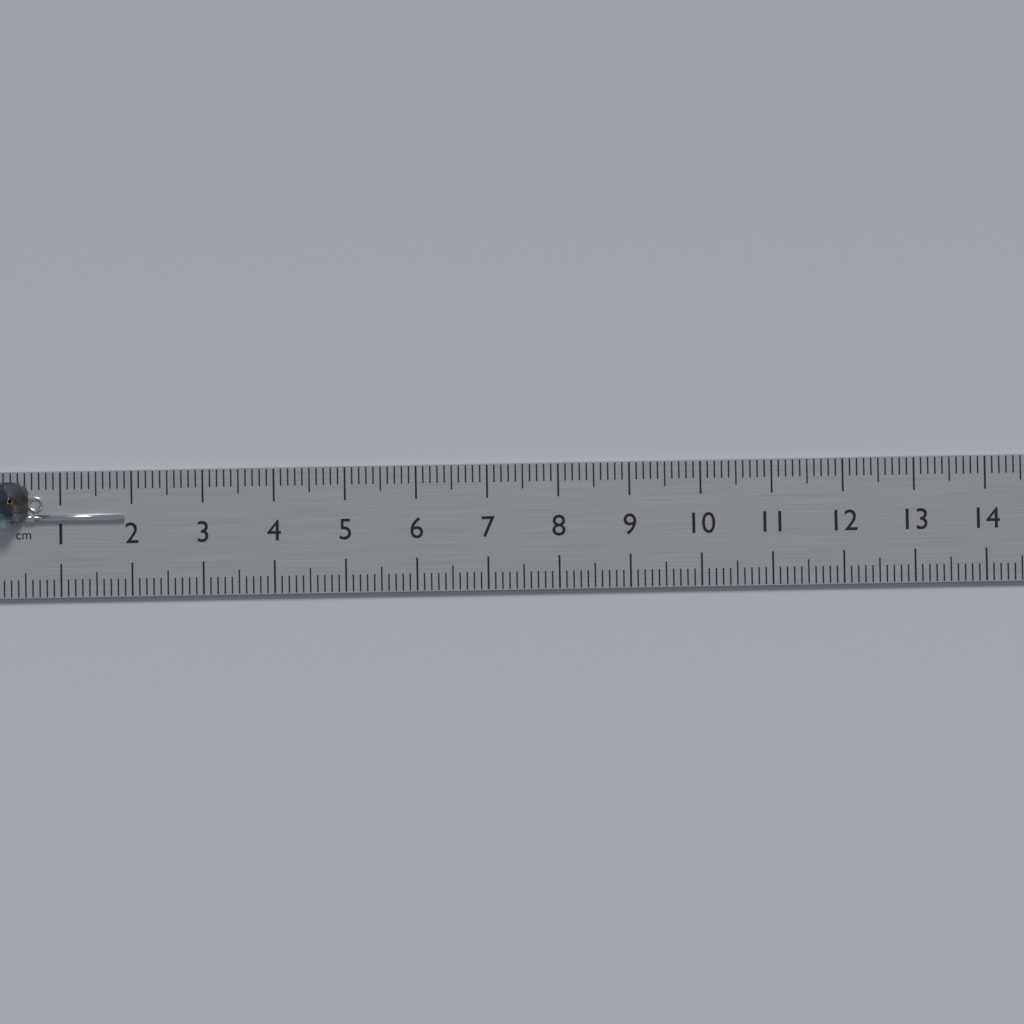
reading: 1.9 cm
